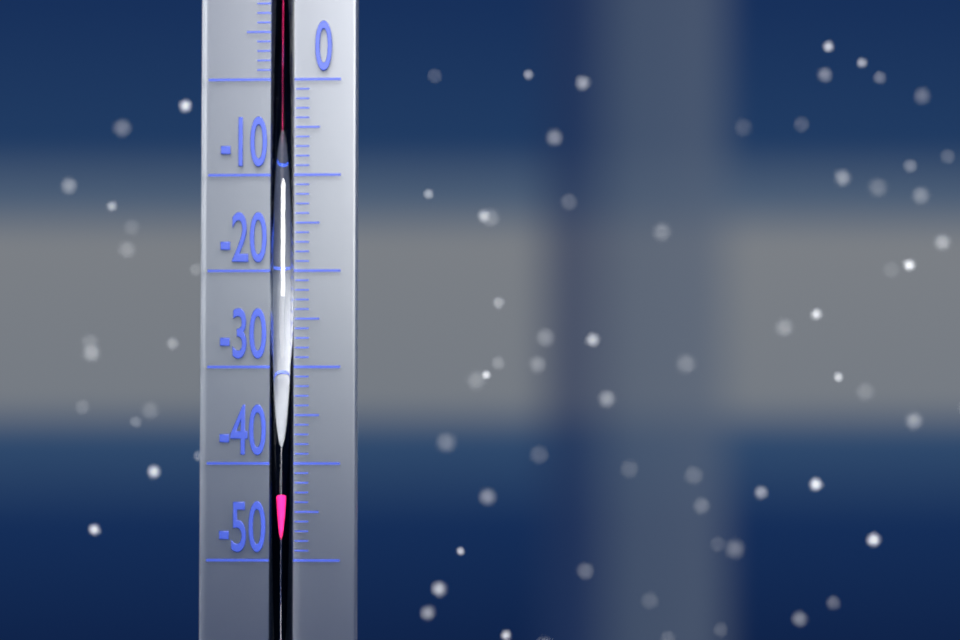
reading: -43 °C
